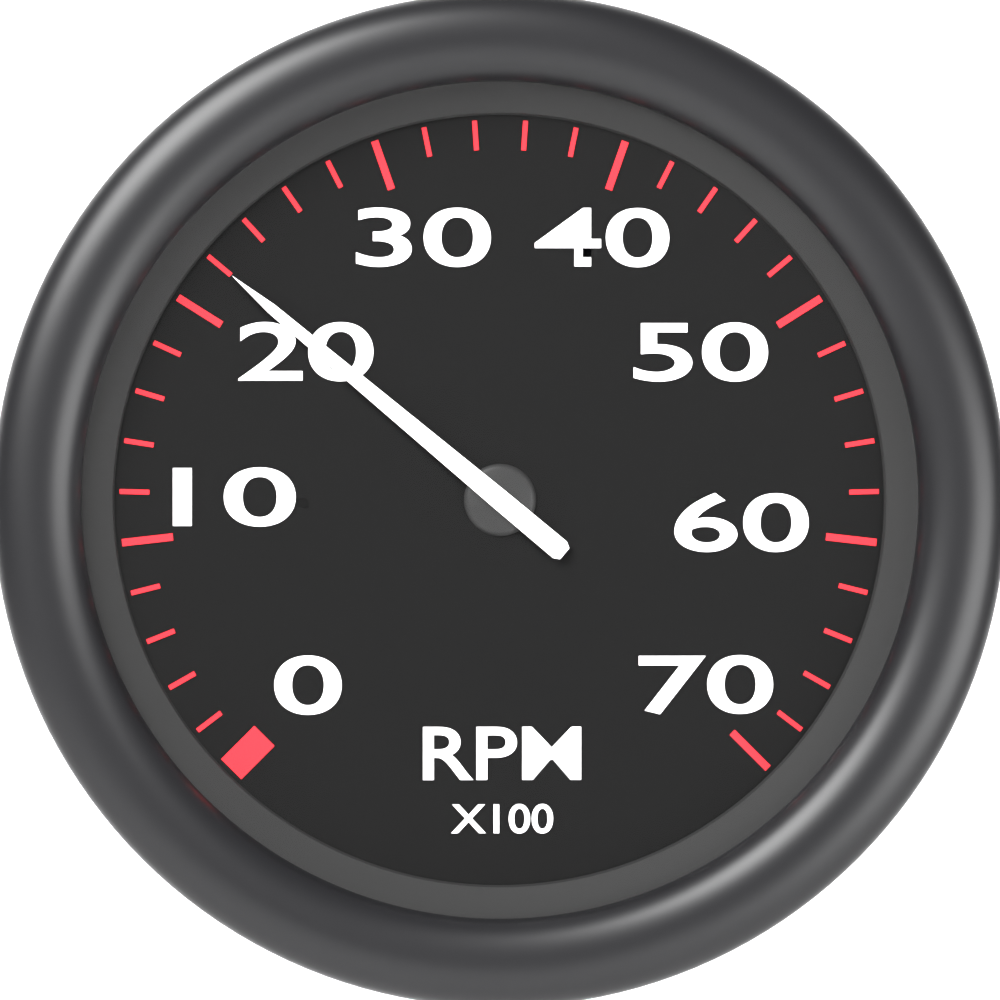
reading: 2200 RPM
